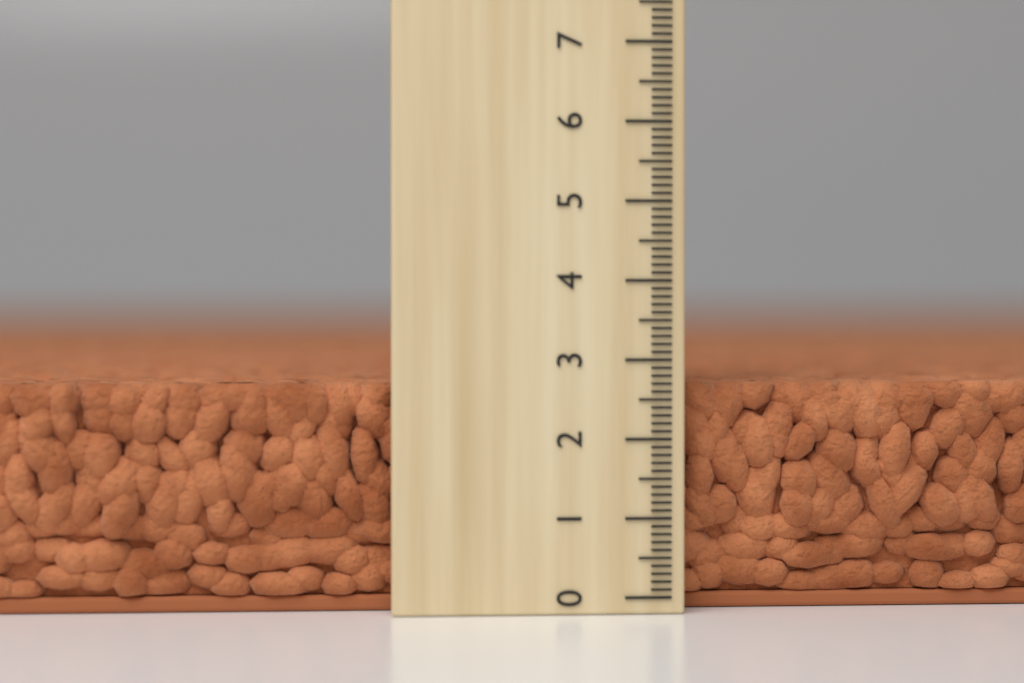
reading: 2.7 (no unit)
